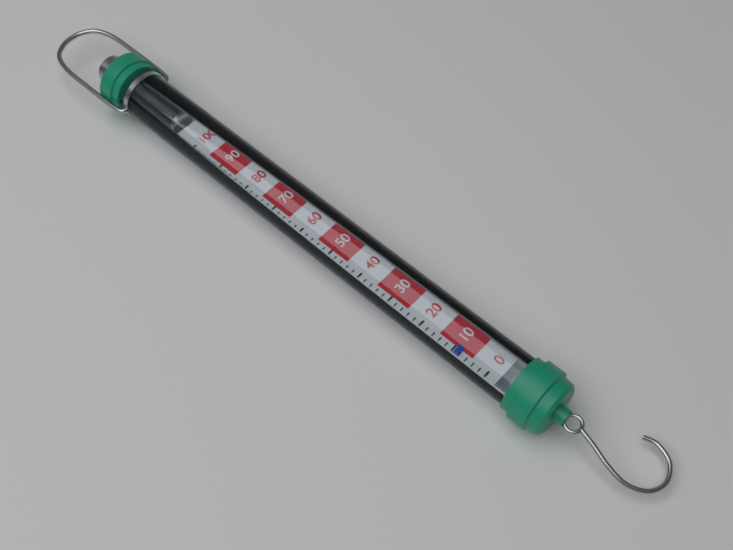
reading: 8 (no unit)
